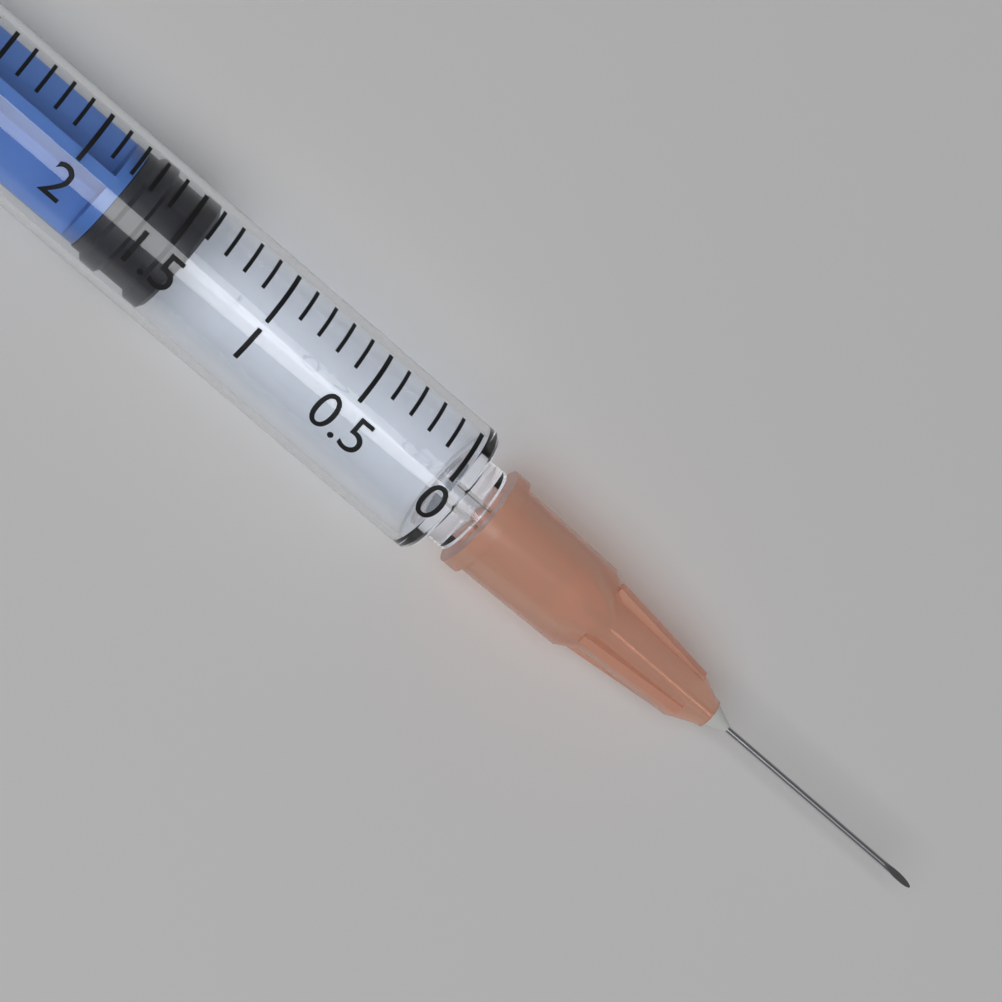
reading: 1.4 ml
